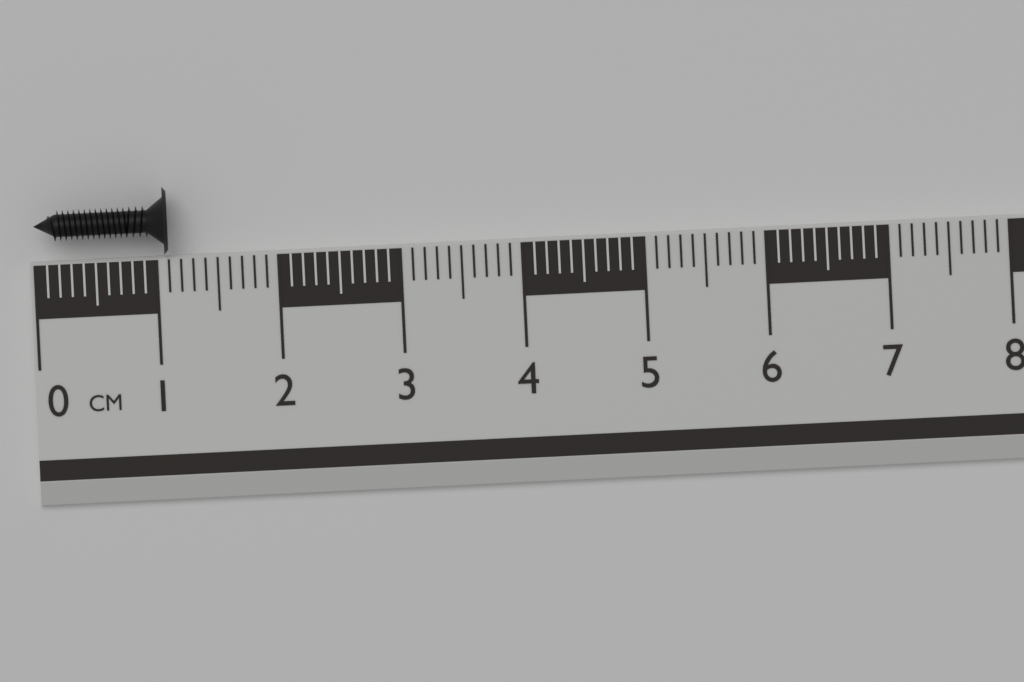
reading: 1.1 cm
